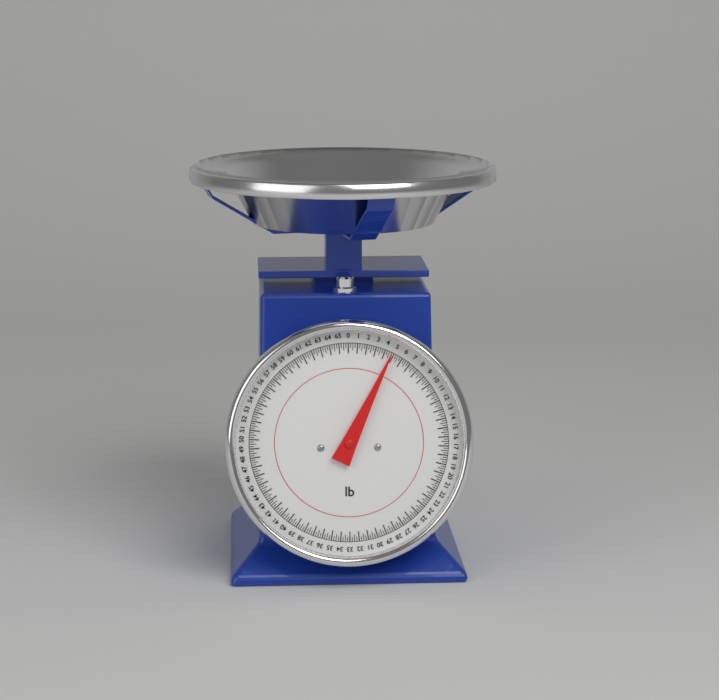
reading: 4.75 lb
